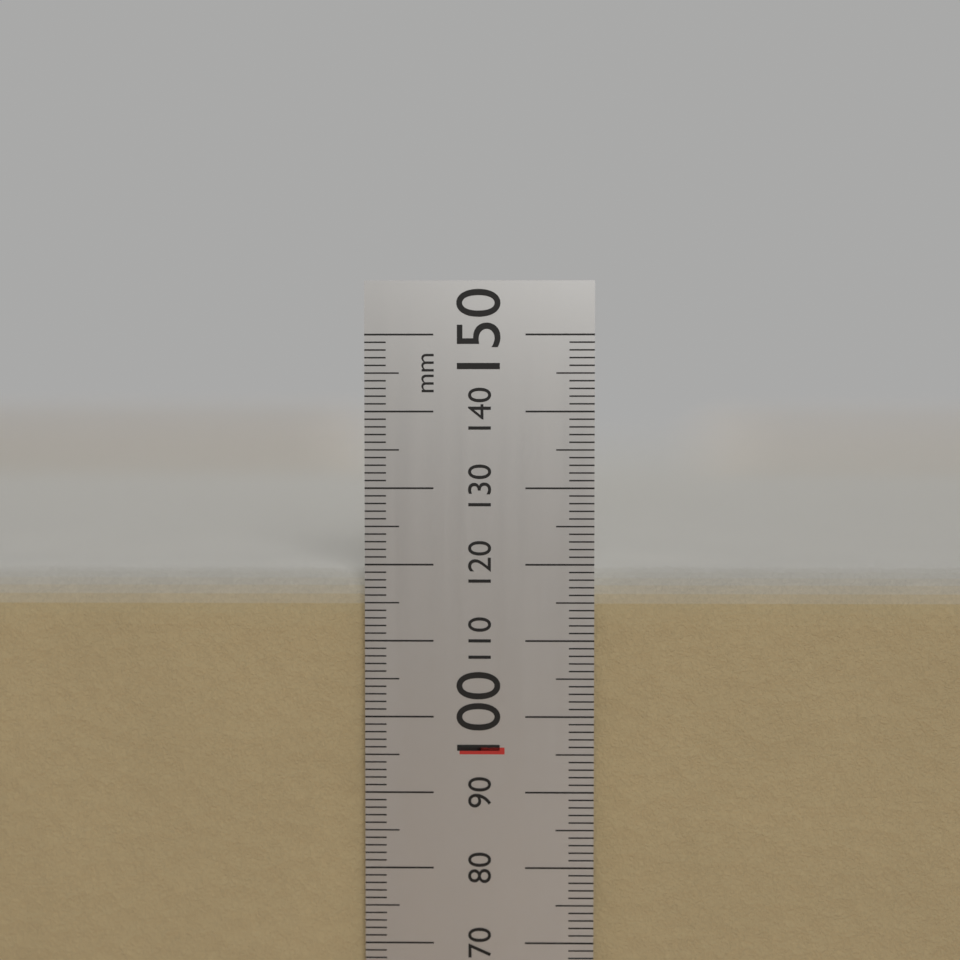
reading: 119 mm
